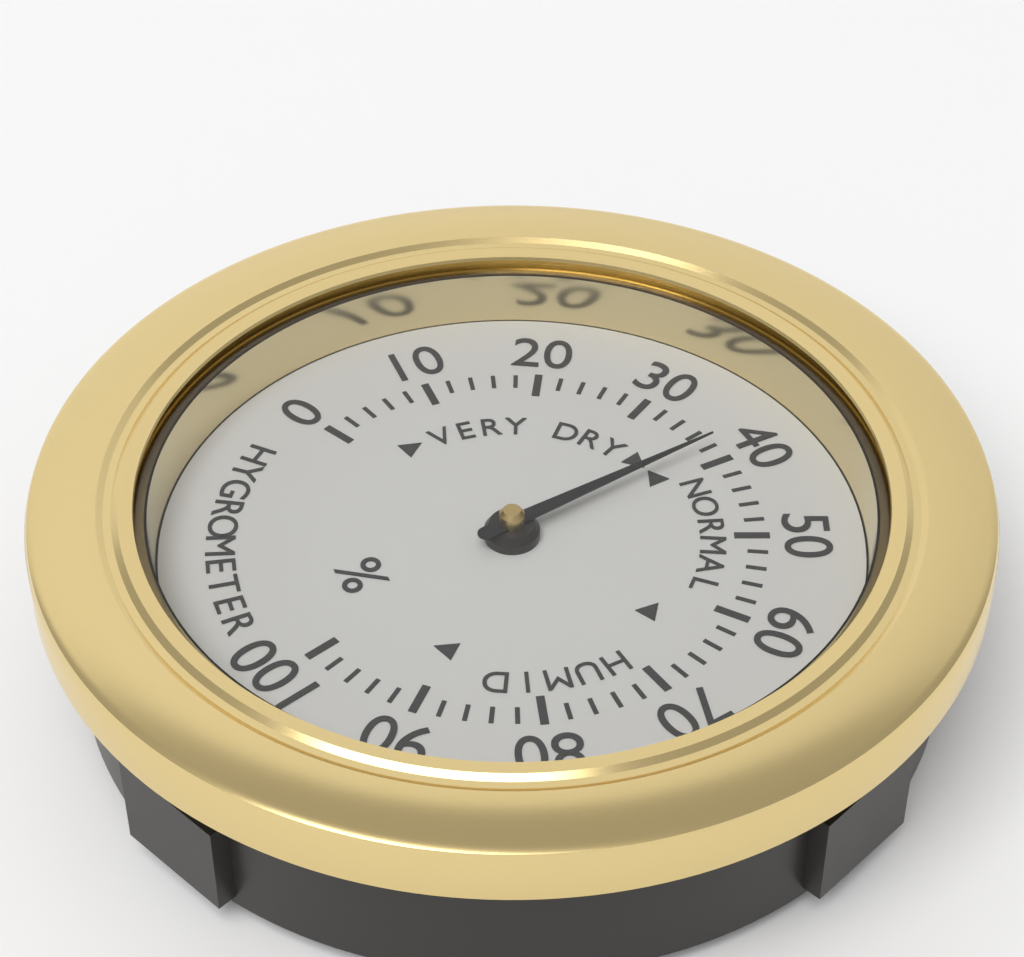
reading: 38 %
